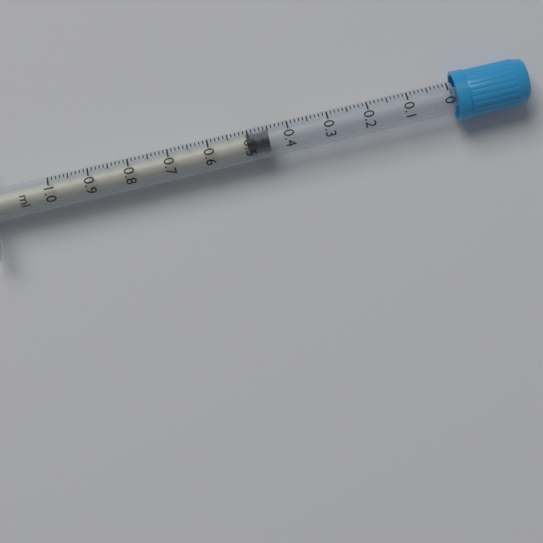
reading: 0.45 ml
